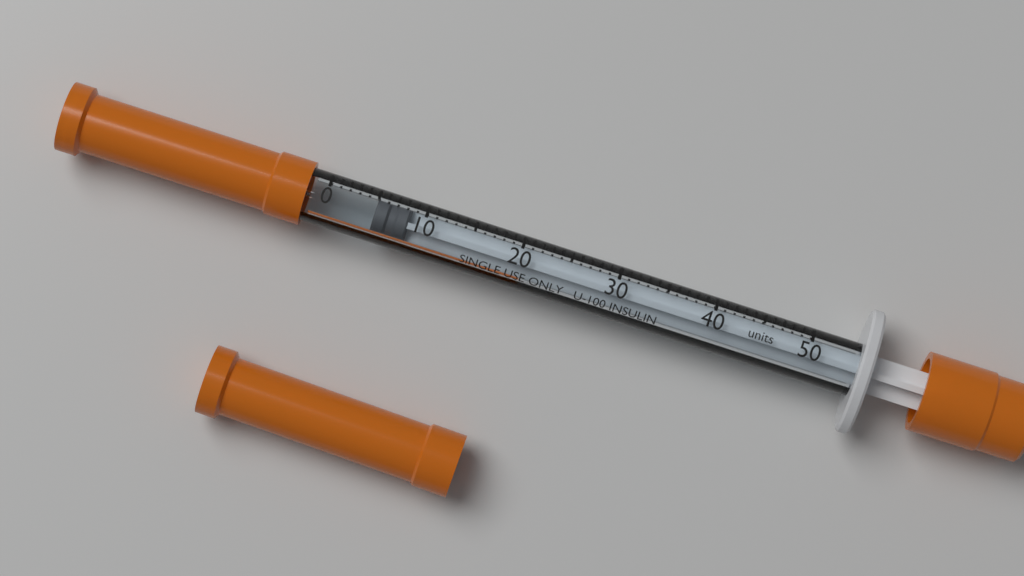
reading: 5 units
